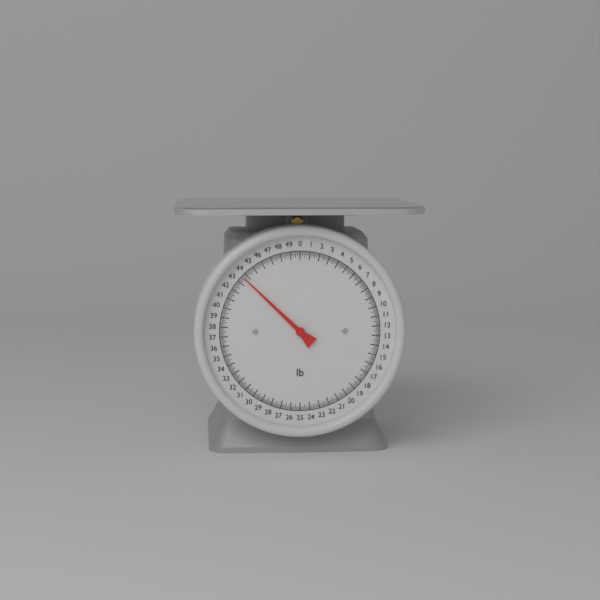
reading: 43.625 lb
